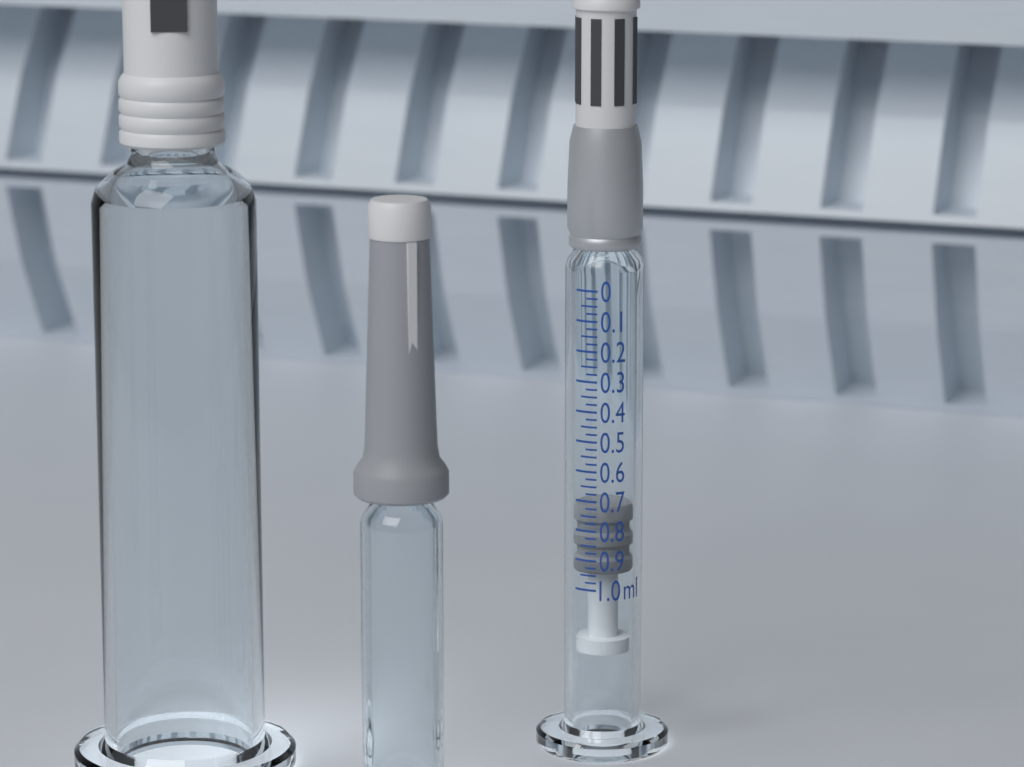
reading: 0.725 ml
